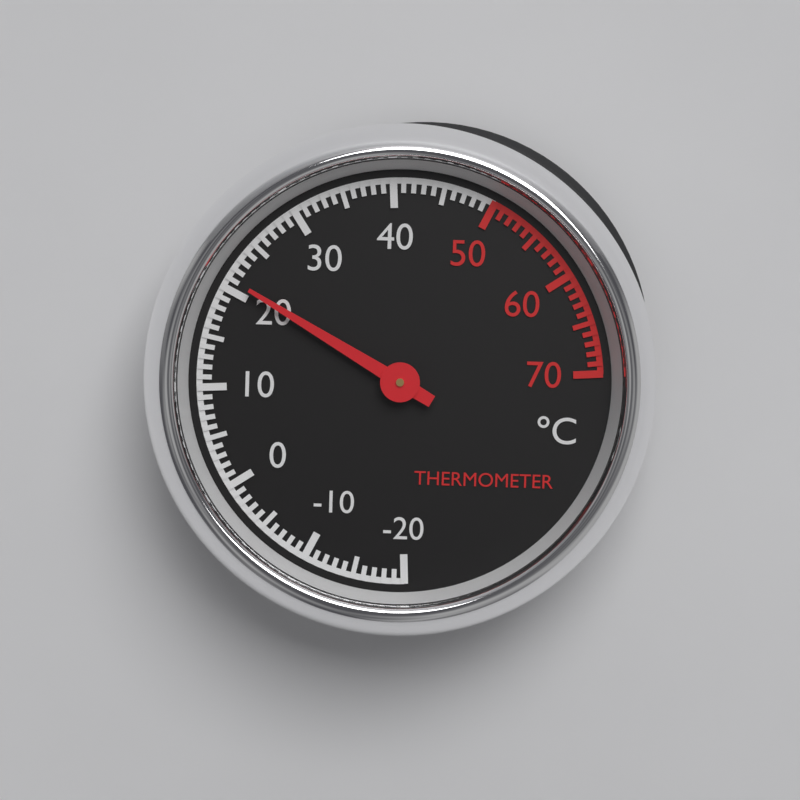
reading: 21 °C
